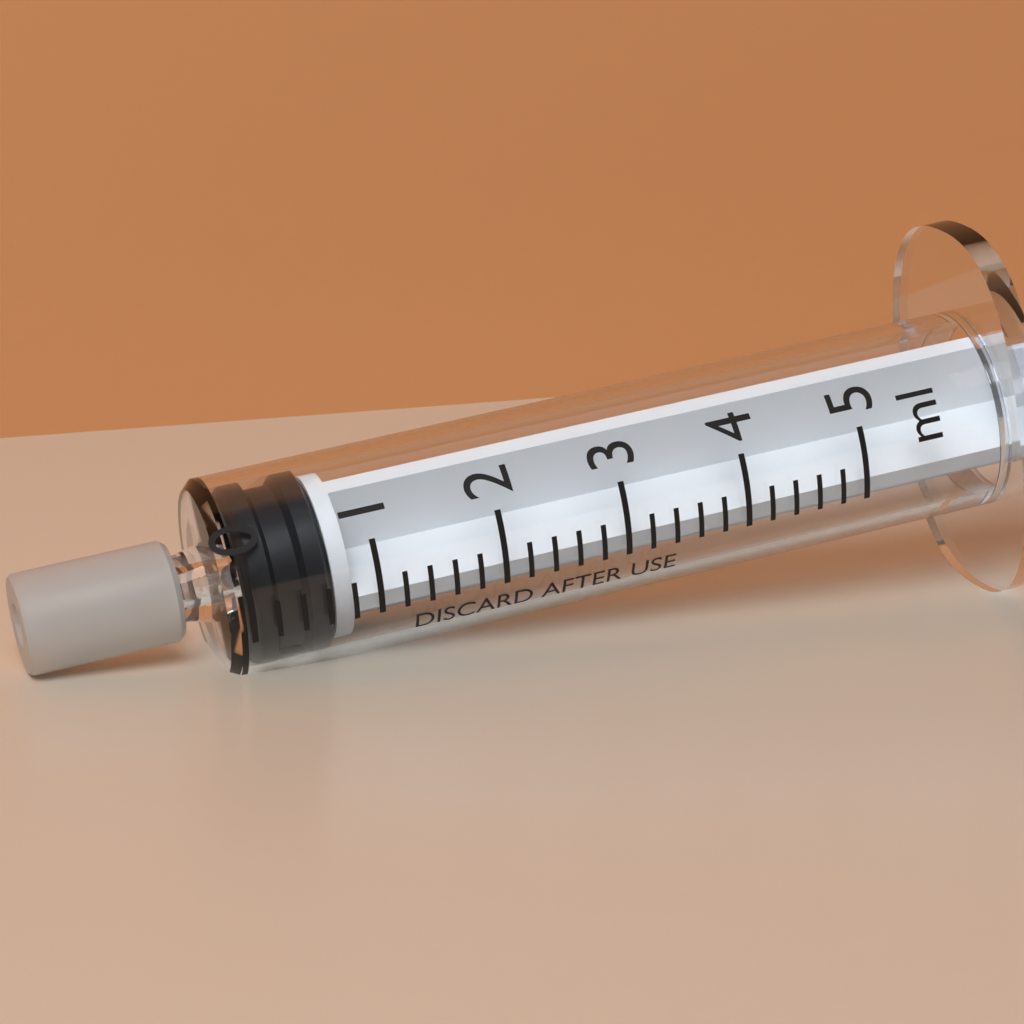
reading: 0.0 ml
